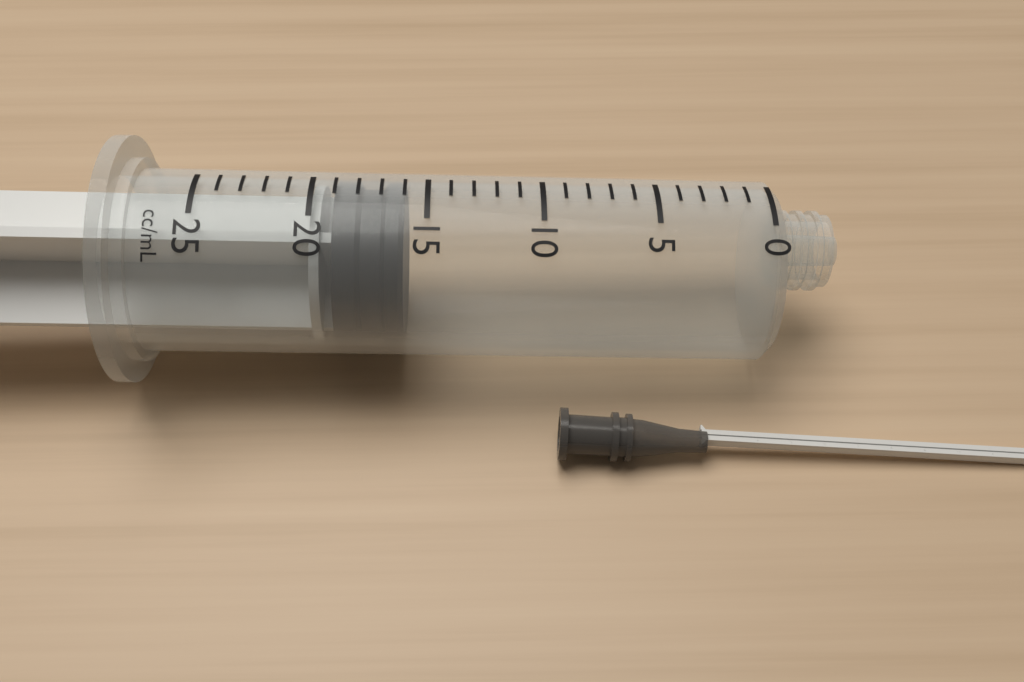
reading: 16 ml
